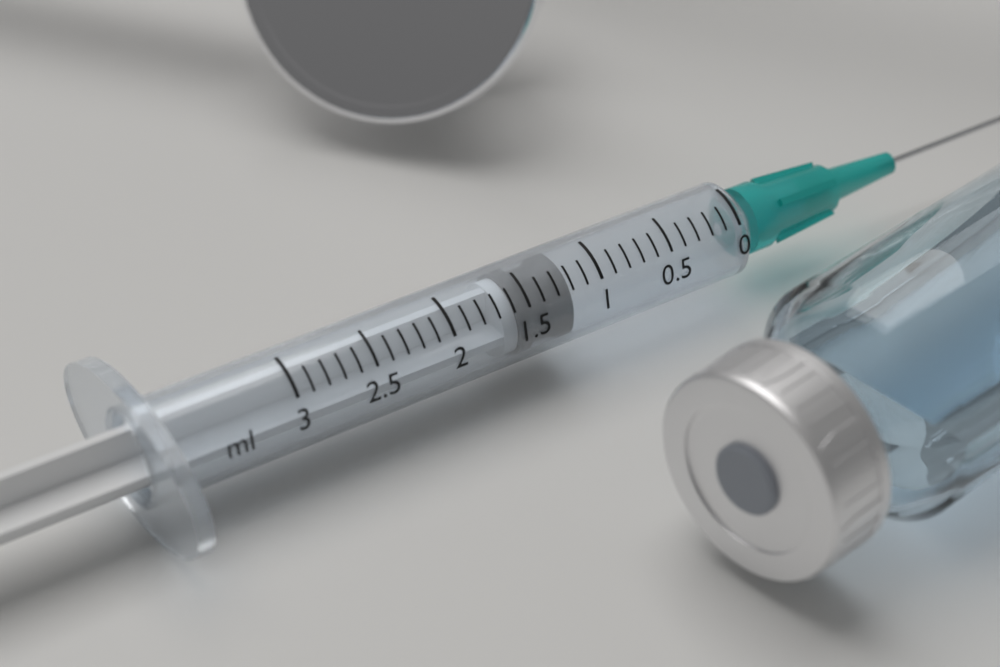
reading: 1.2 ml
